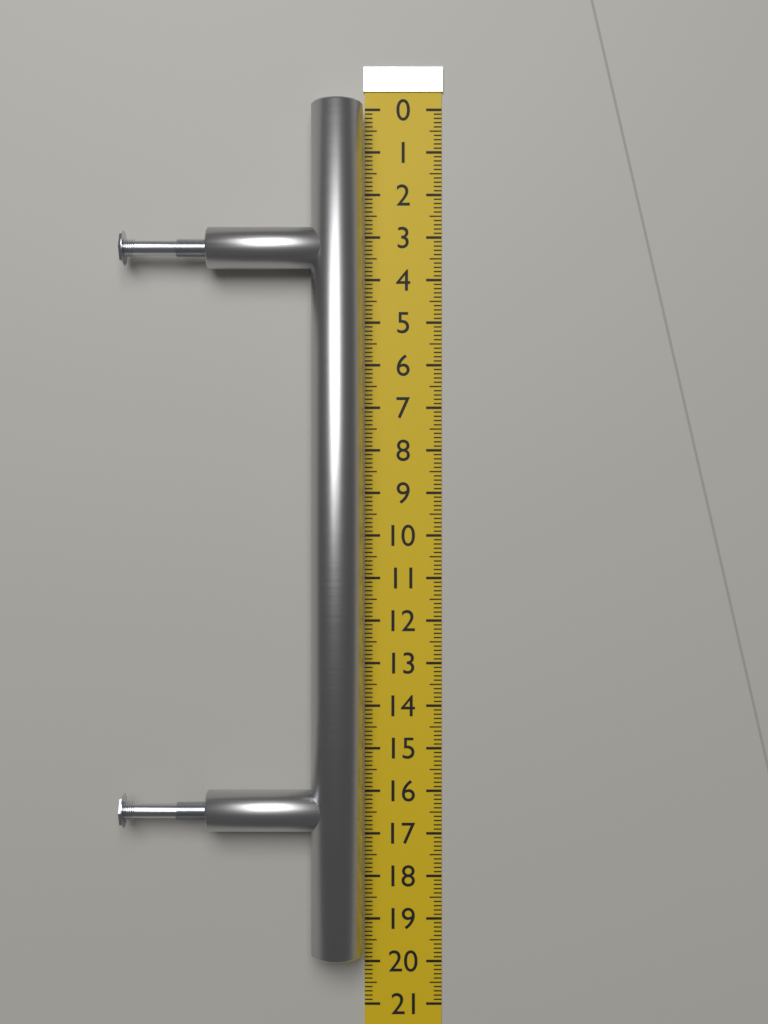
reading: 19.7 (no unit)
